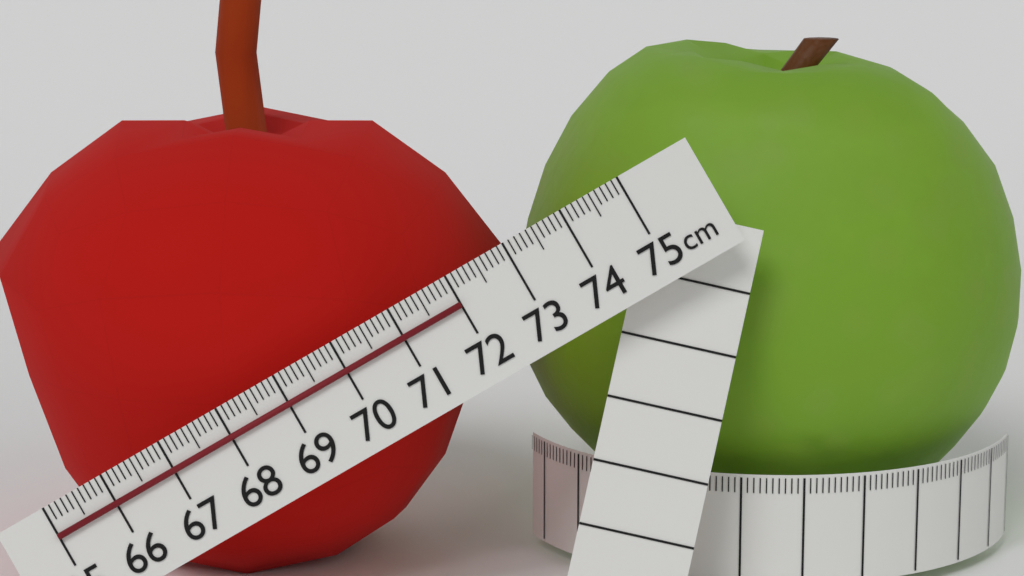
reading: 72.0 cm
